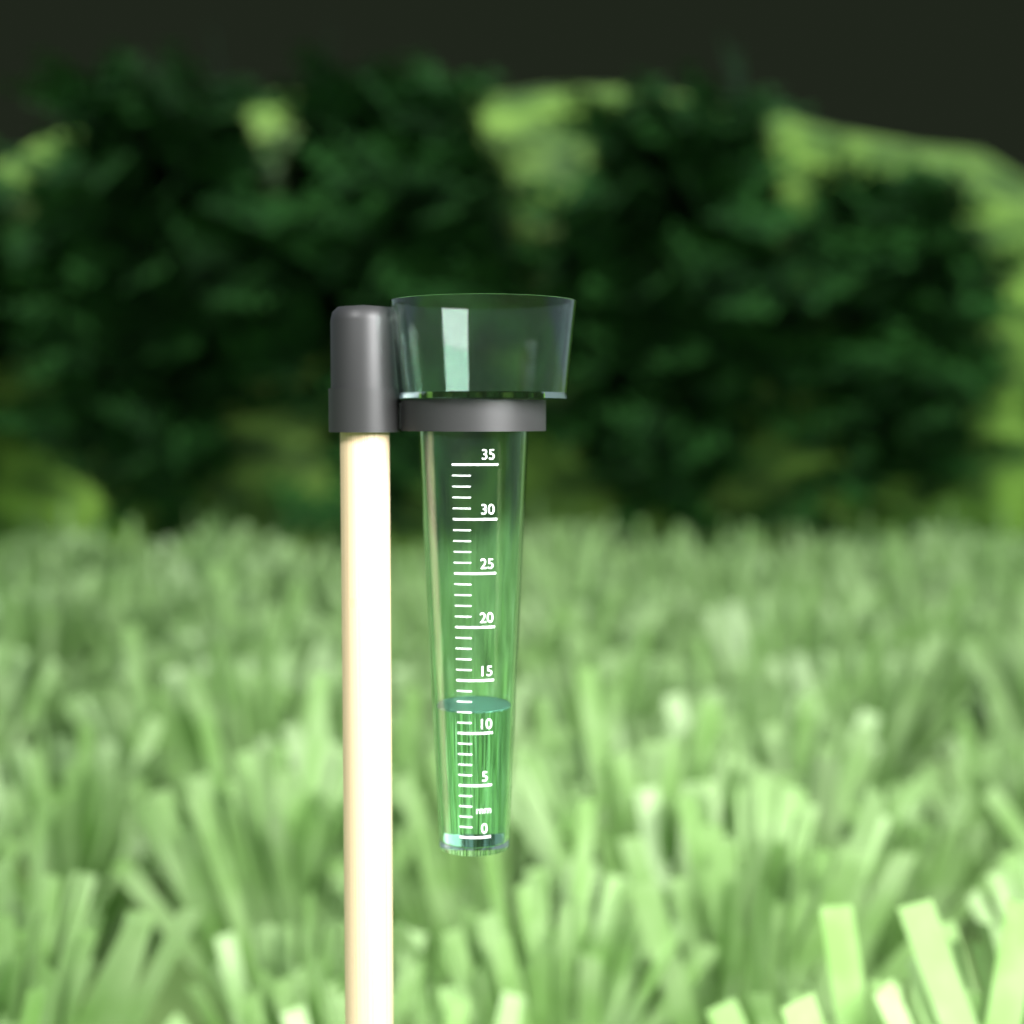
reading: 12 mm
